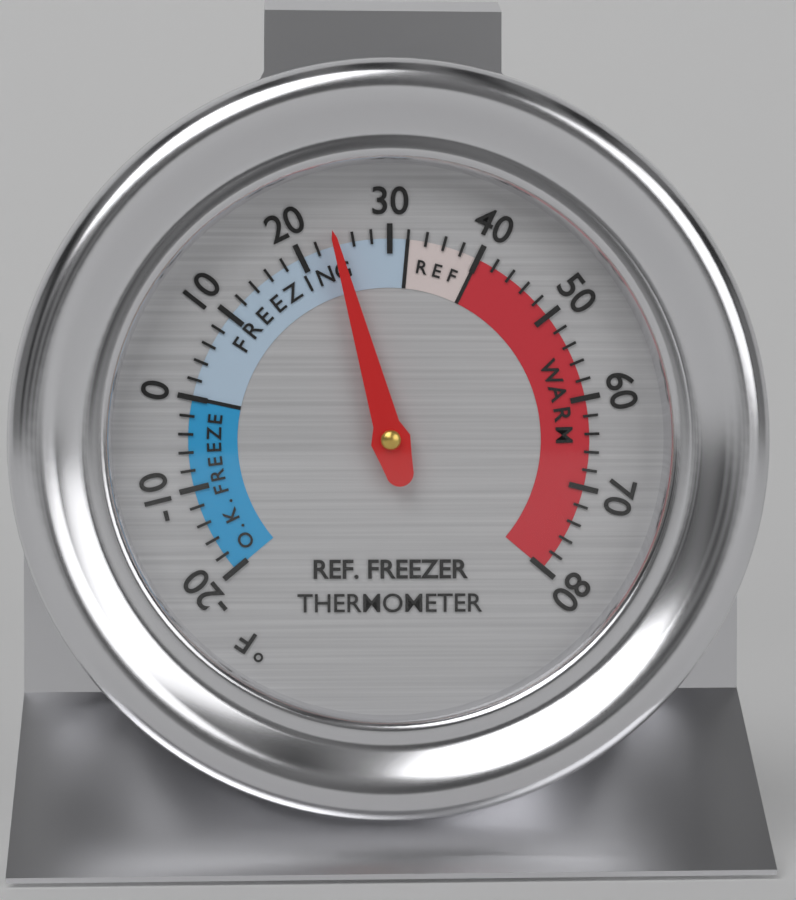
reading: 24 °F
